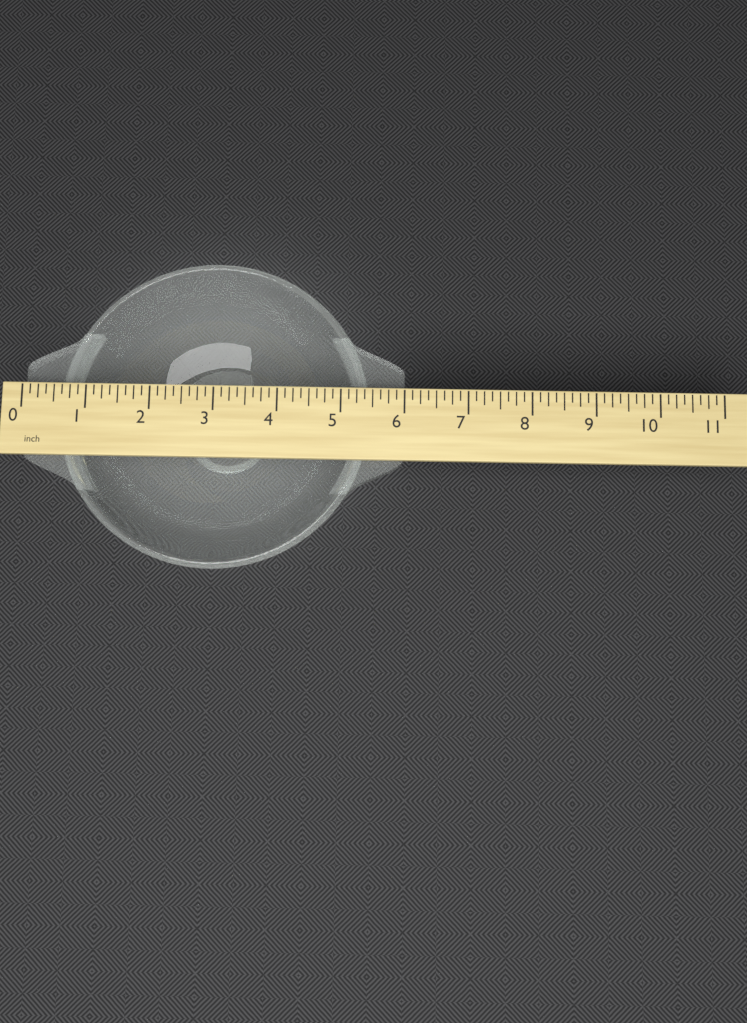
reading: 6.000 inch
